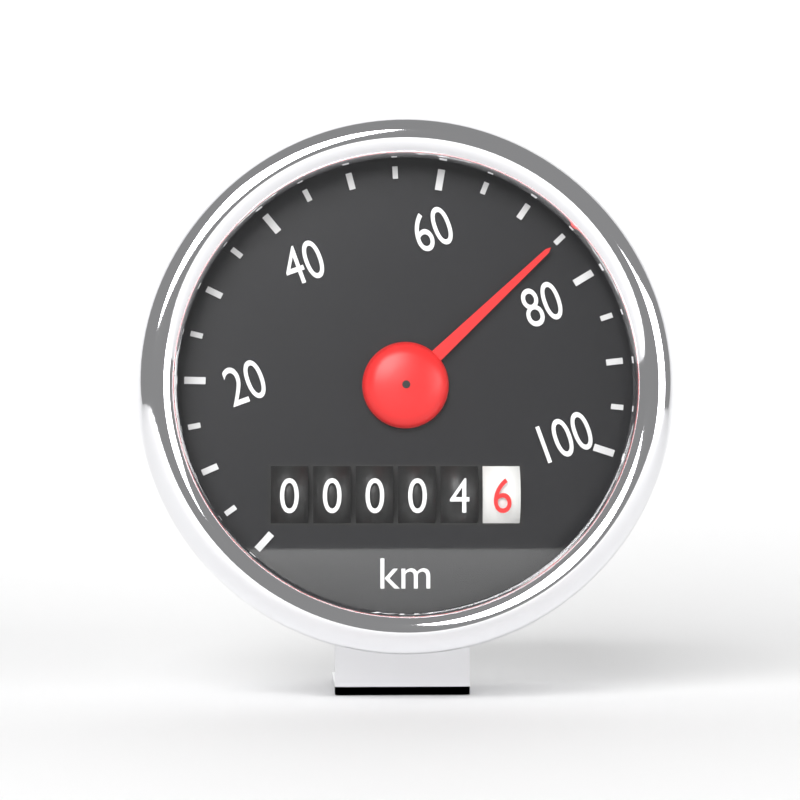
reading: 75 km/h
